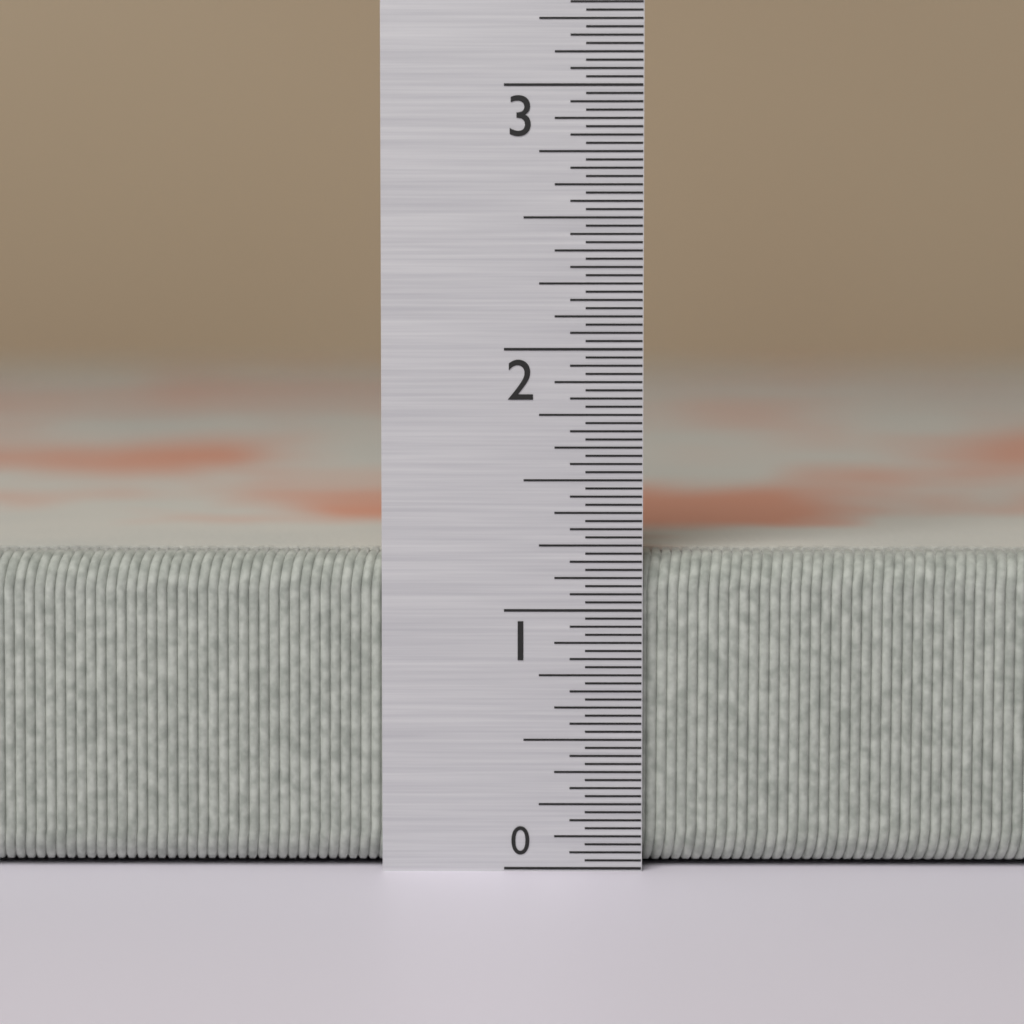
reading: 1.21875 in
